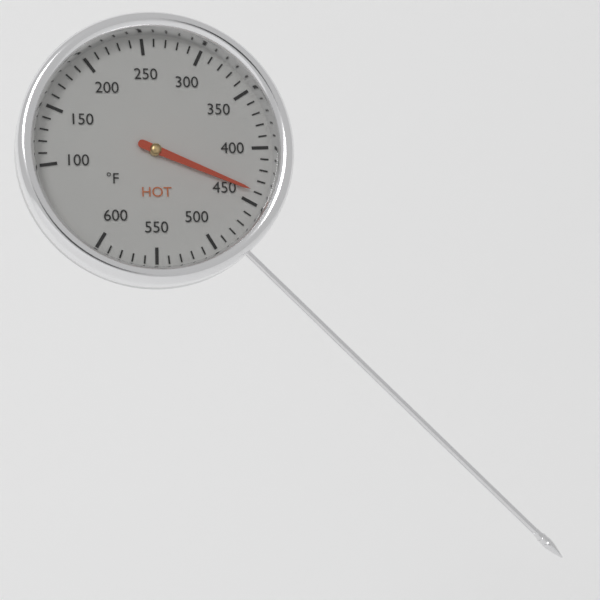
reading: 440 °F
